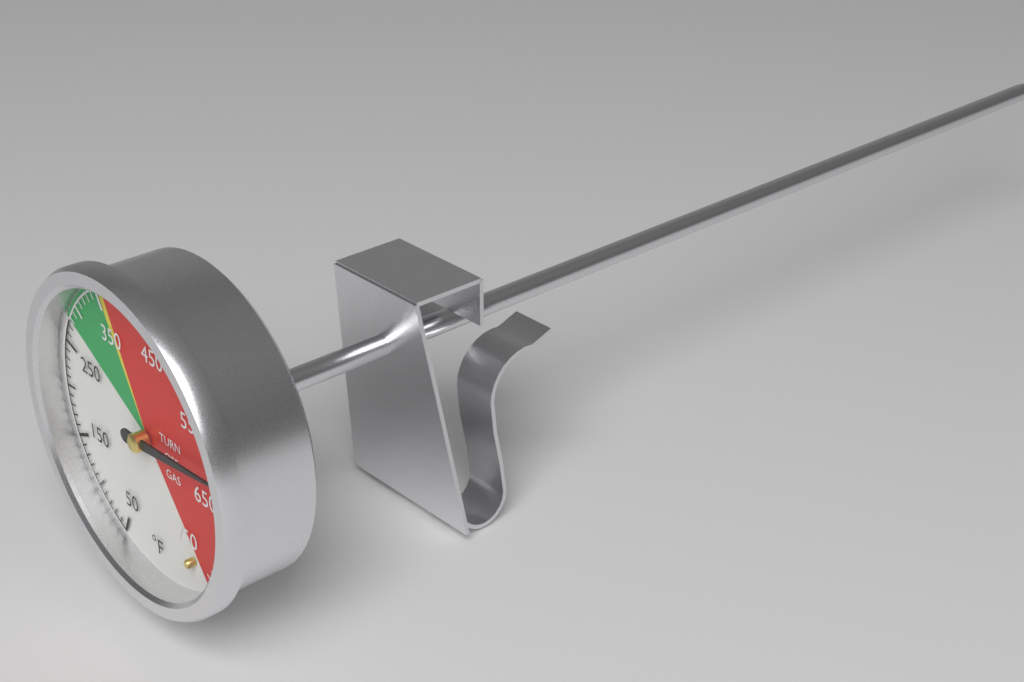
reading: 610 °F
